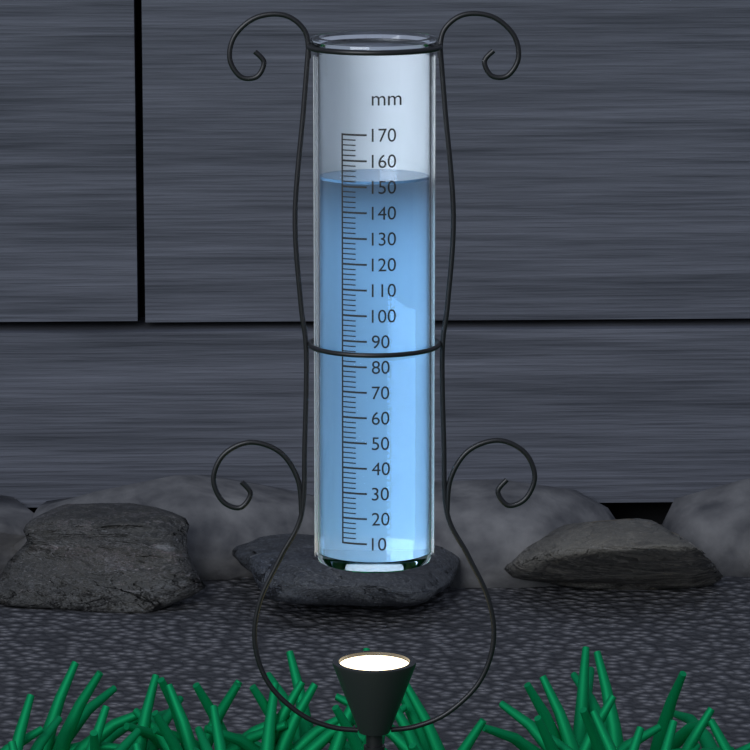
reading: 152 mm
